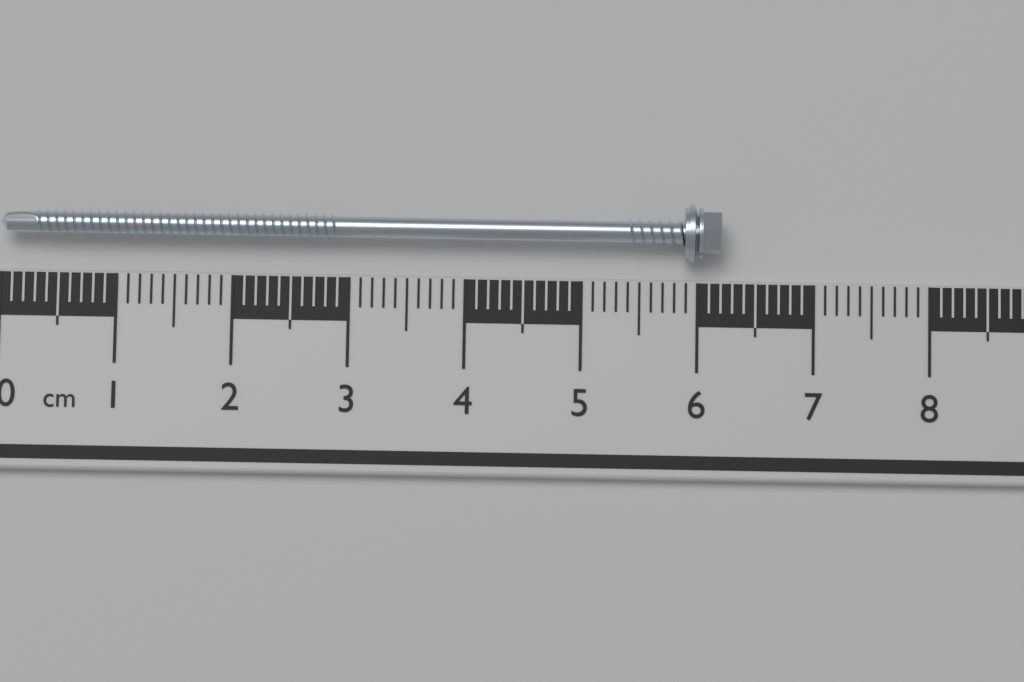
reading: 6.2 cm
